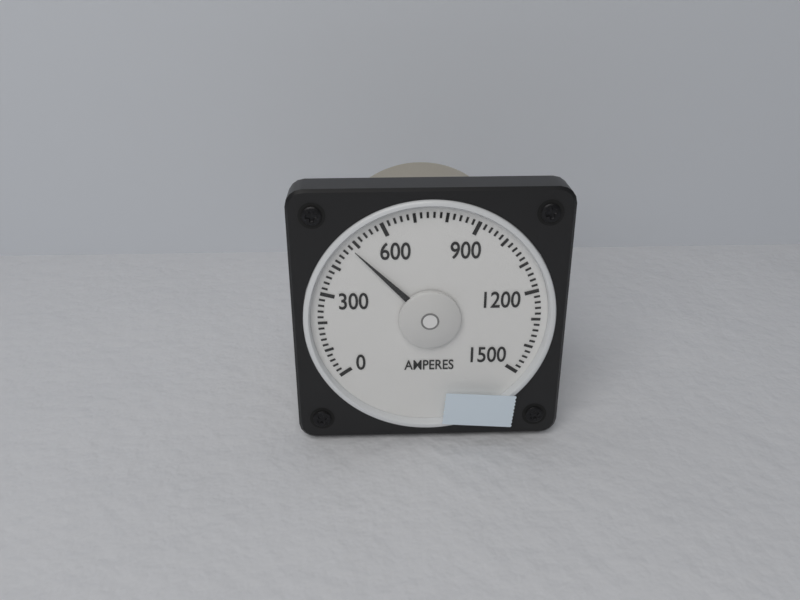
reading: 480 A
